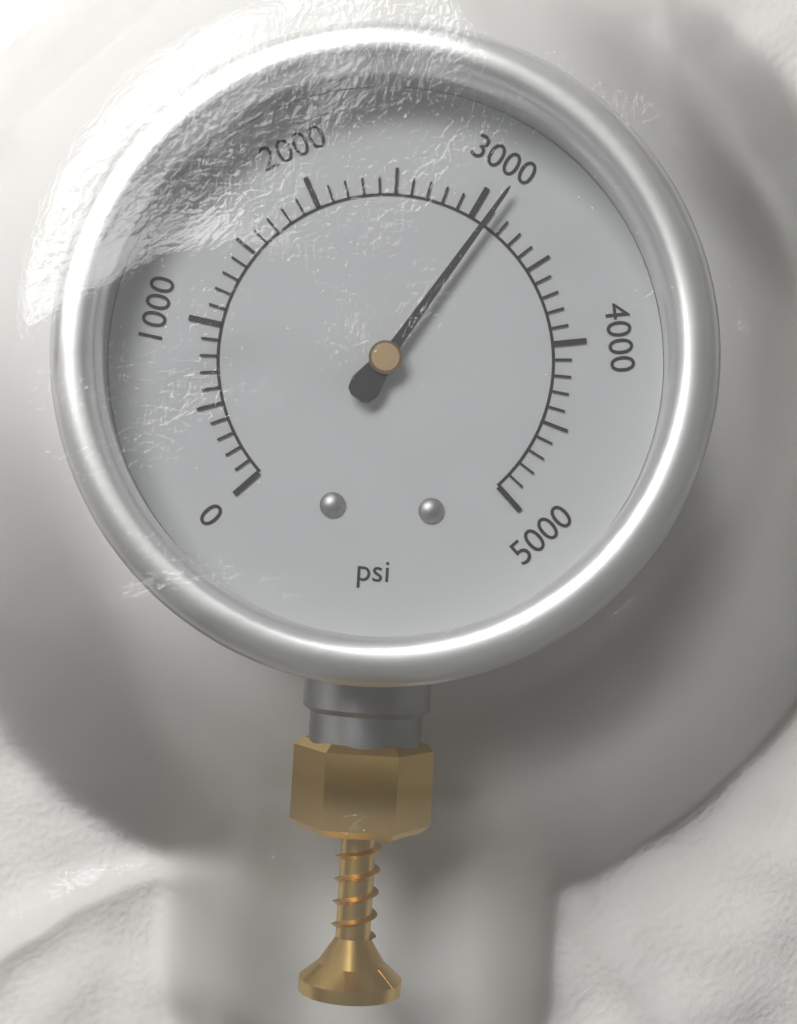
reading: 3100 psi
